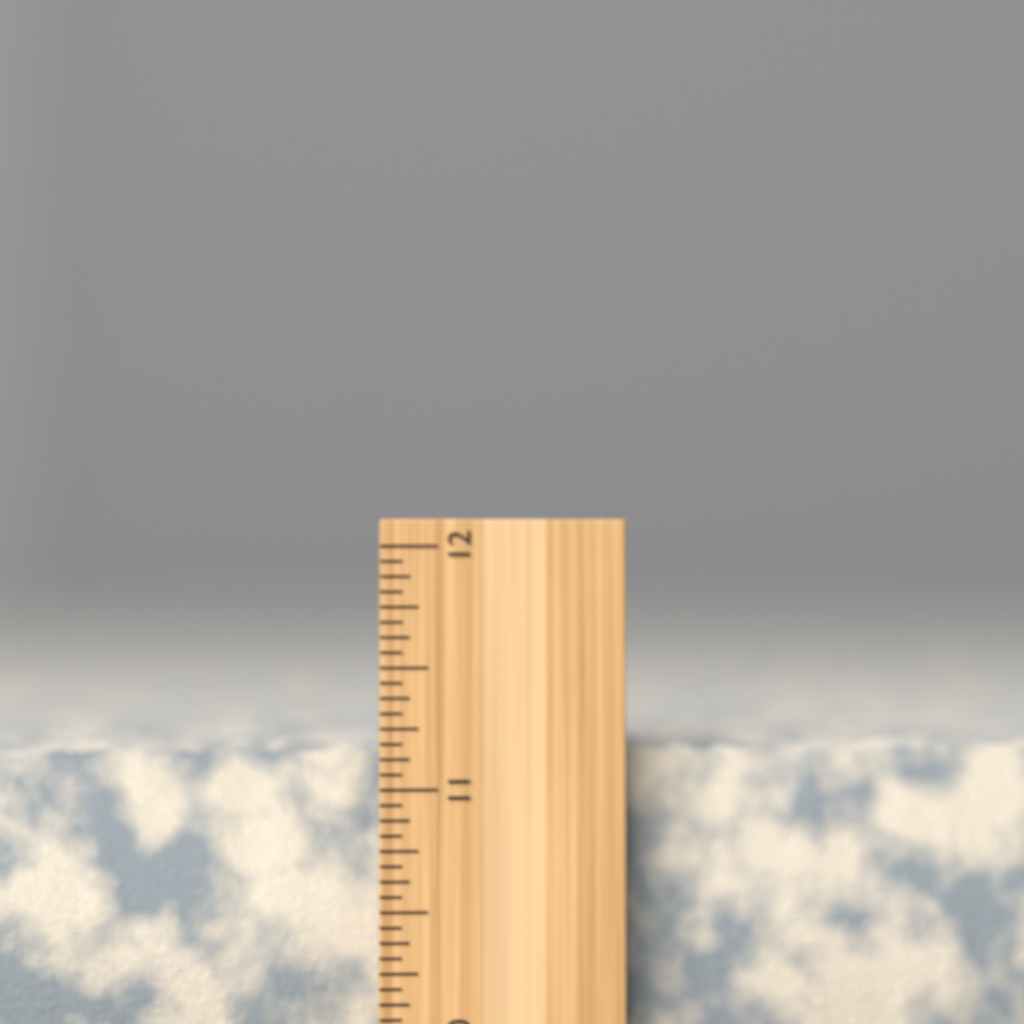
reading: 11.1875 inch
